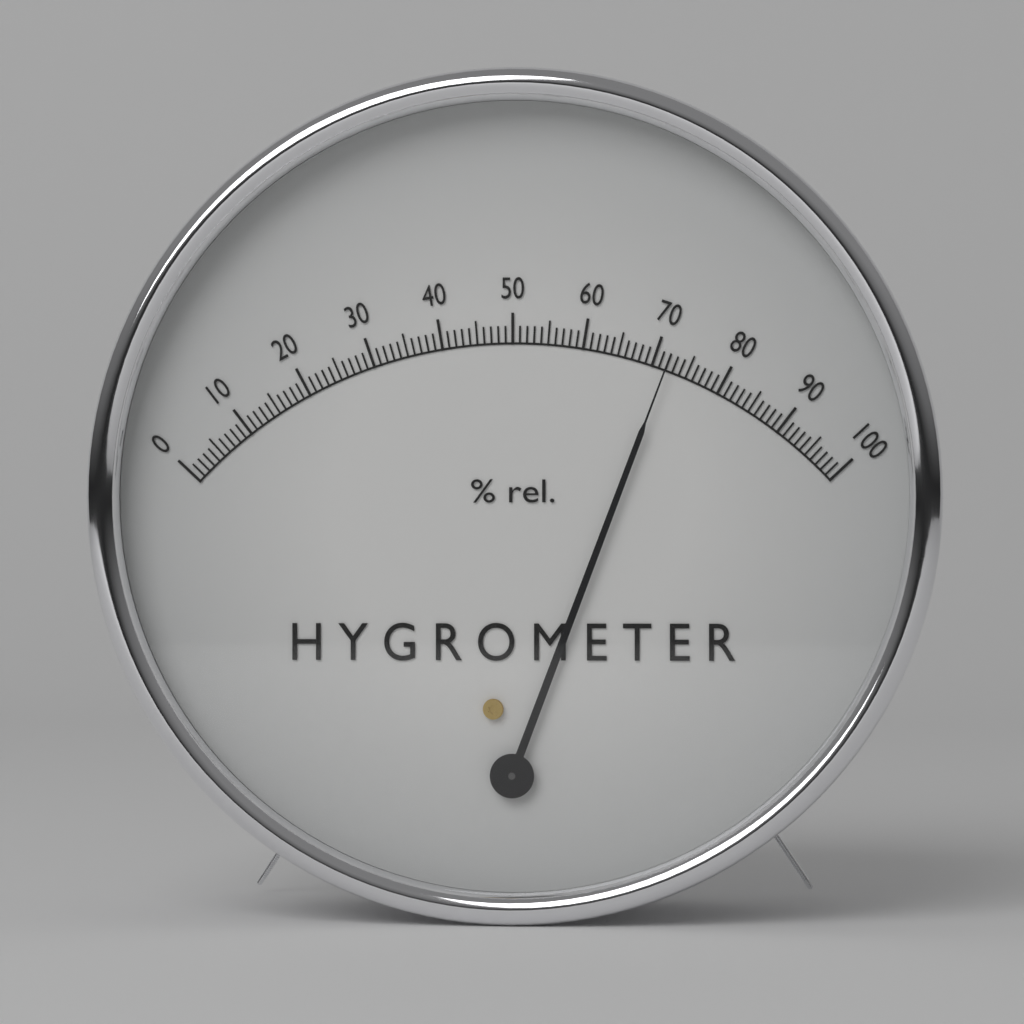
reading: 72 %
